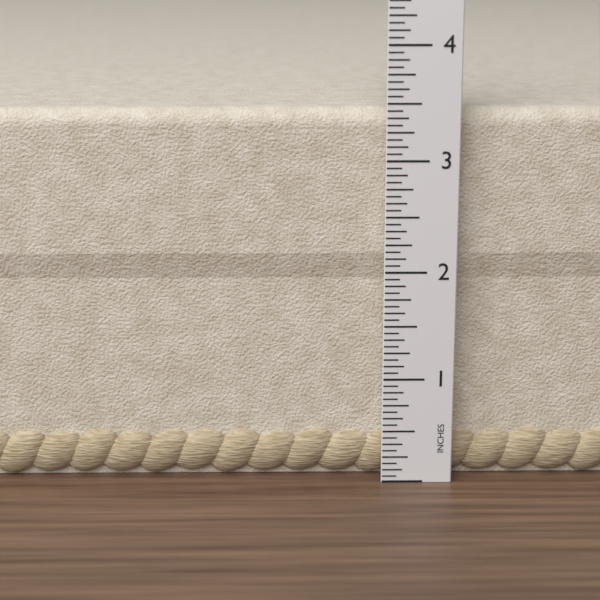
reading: 3.4375 in
